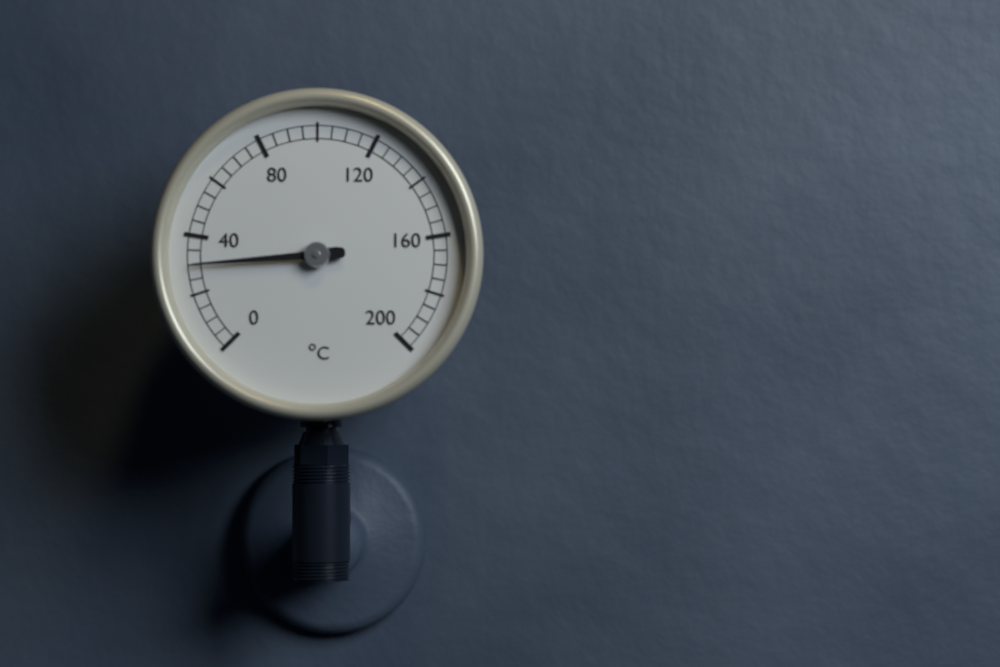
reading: 30 °C
